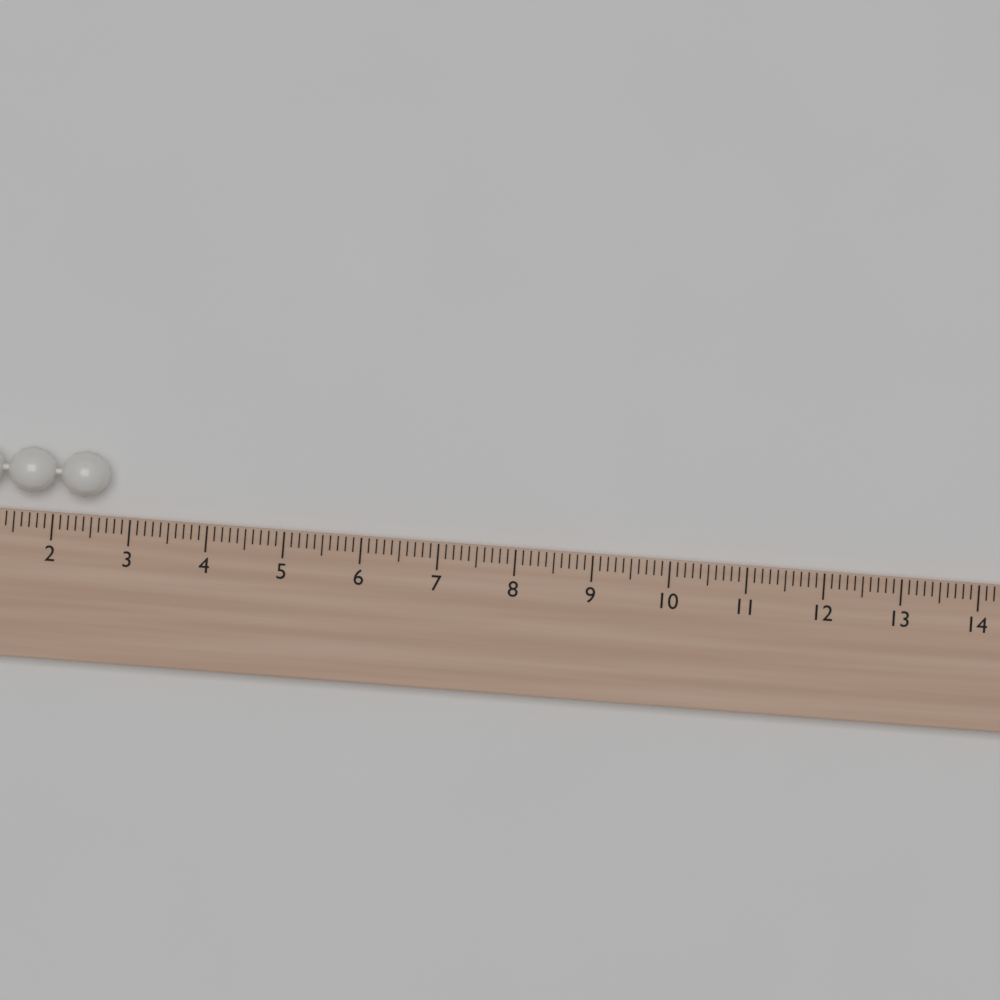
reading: 2.7 (no unit)
